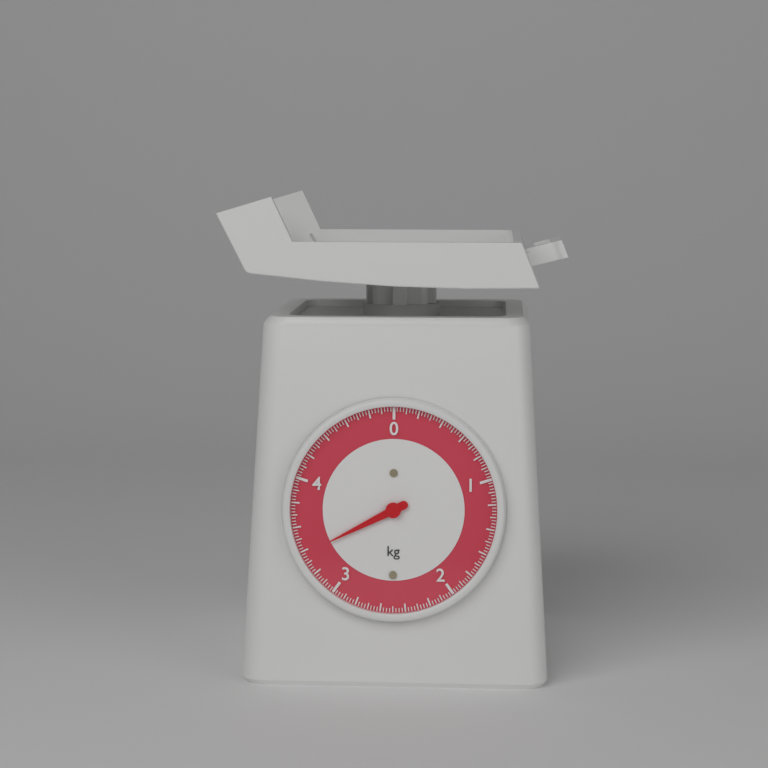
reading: 3.375 kg
